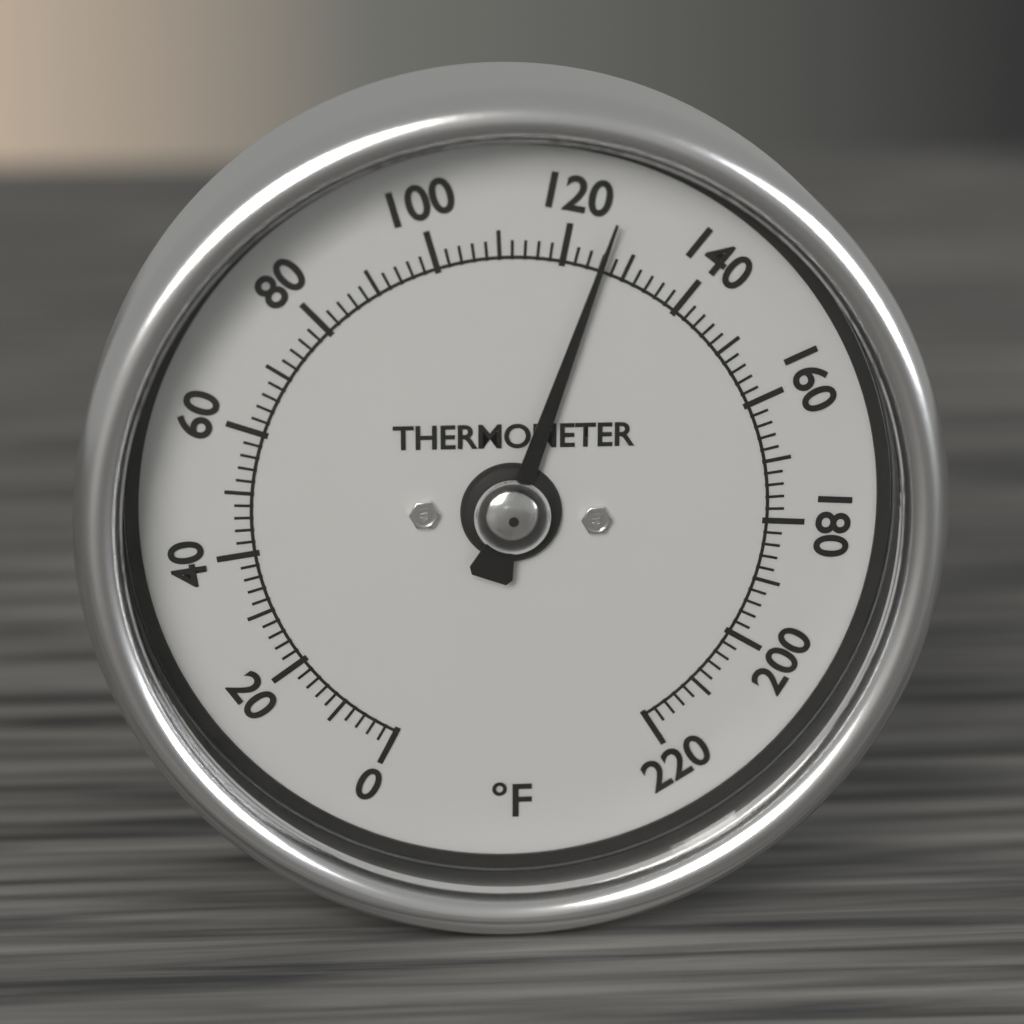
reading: 126 °F
